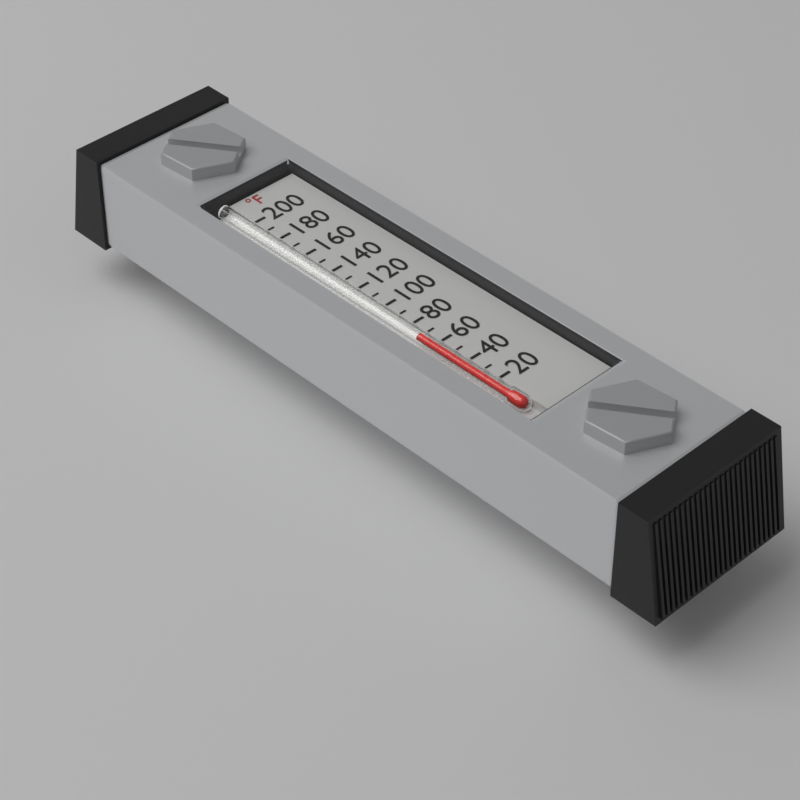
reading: 70 °F
